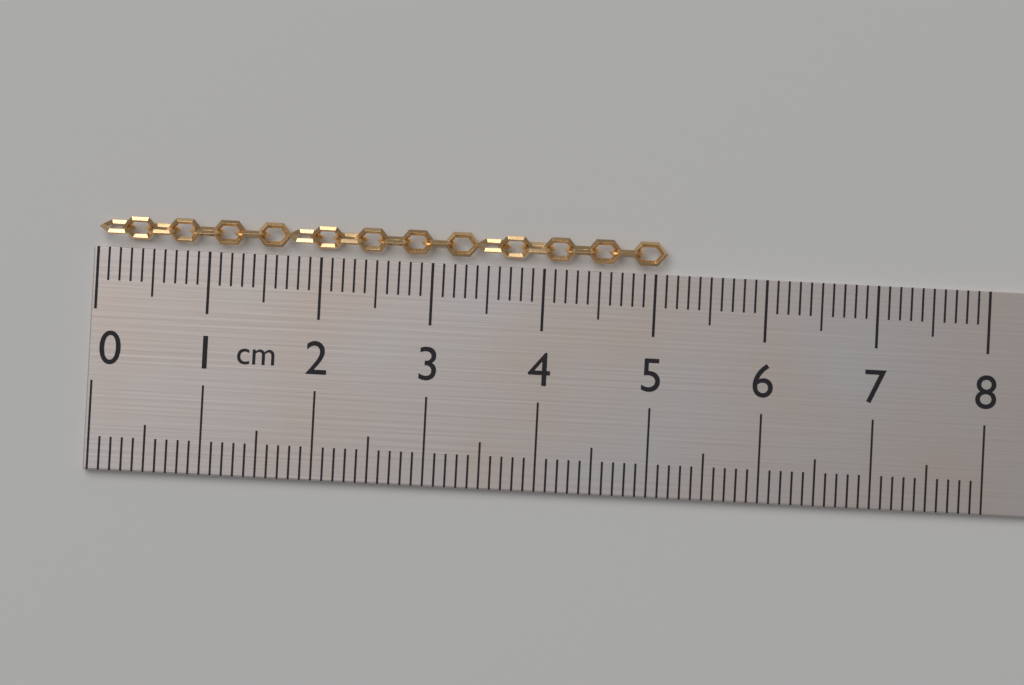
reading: 5.1 cm
